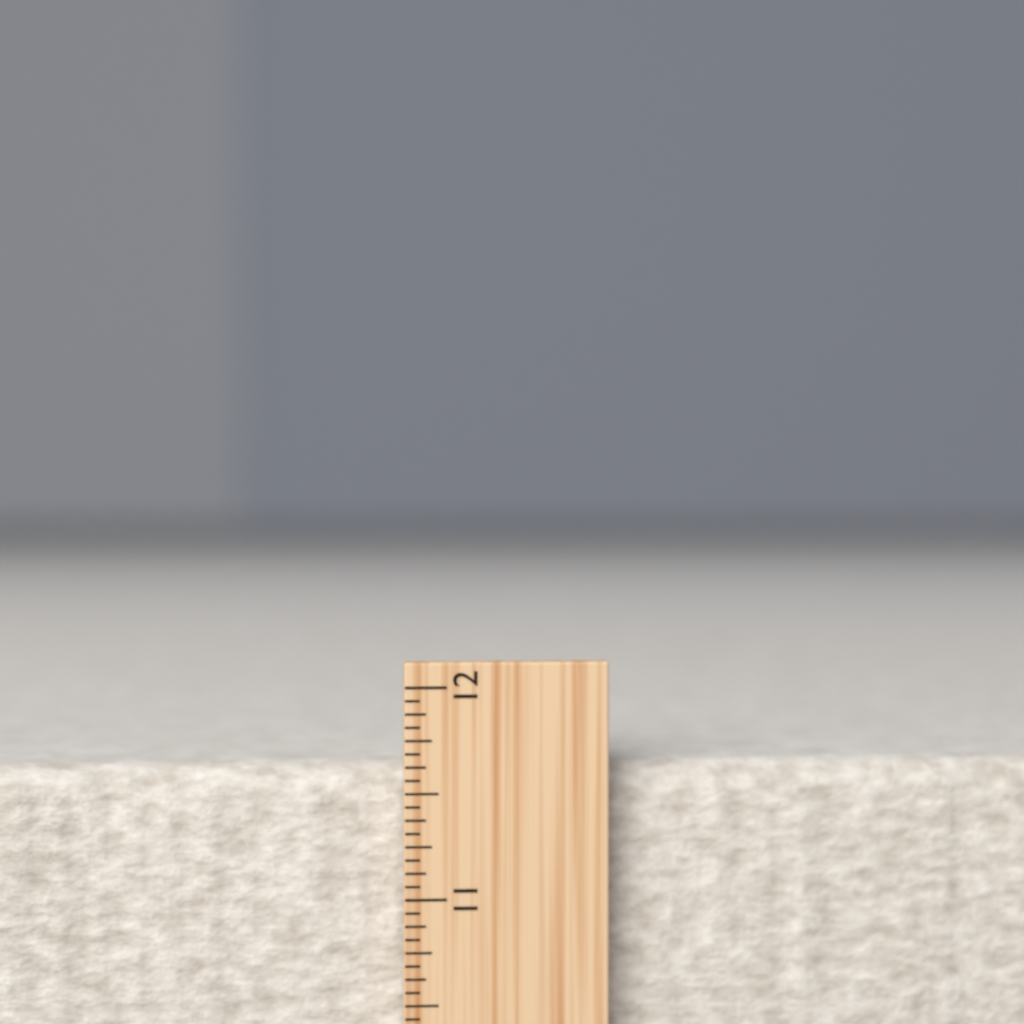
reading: 11.6250 inch
